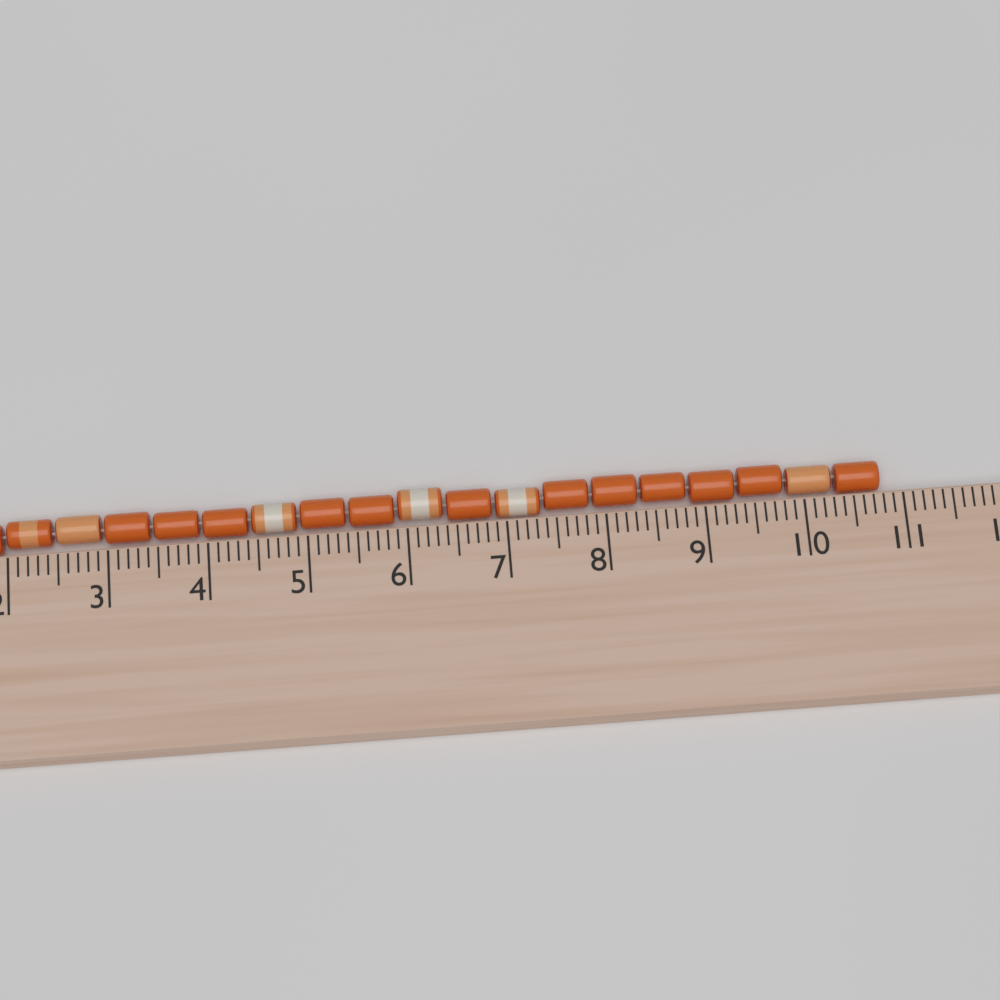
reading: 10.8 cm
